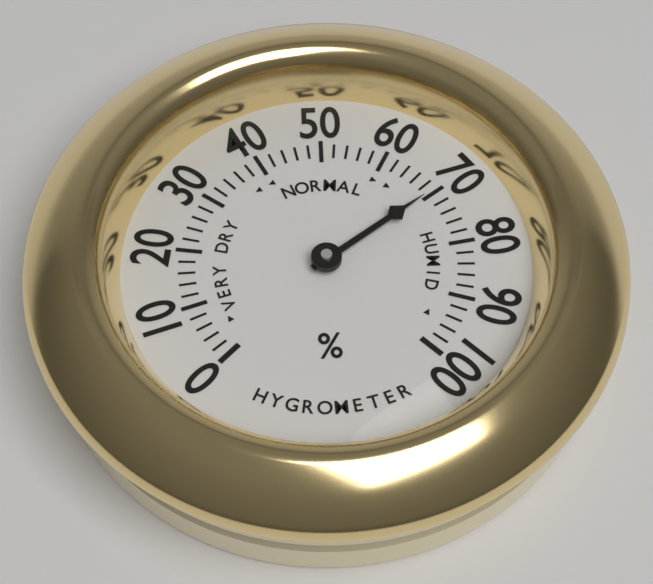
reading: 70 %
